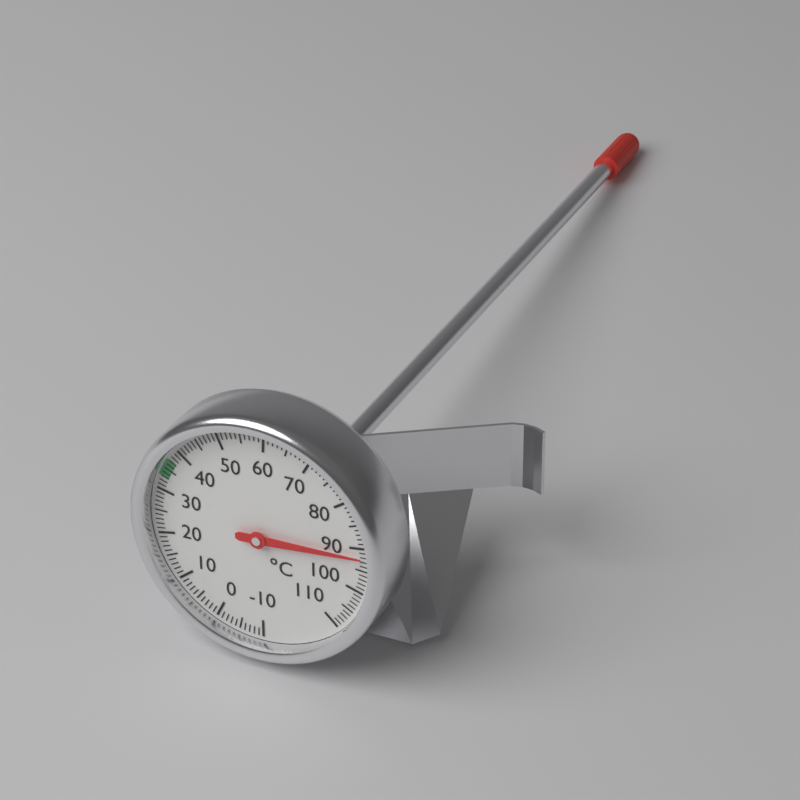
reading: 92 °C
